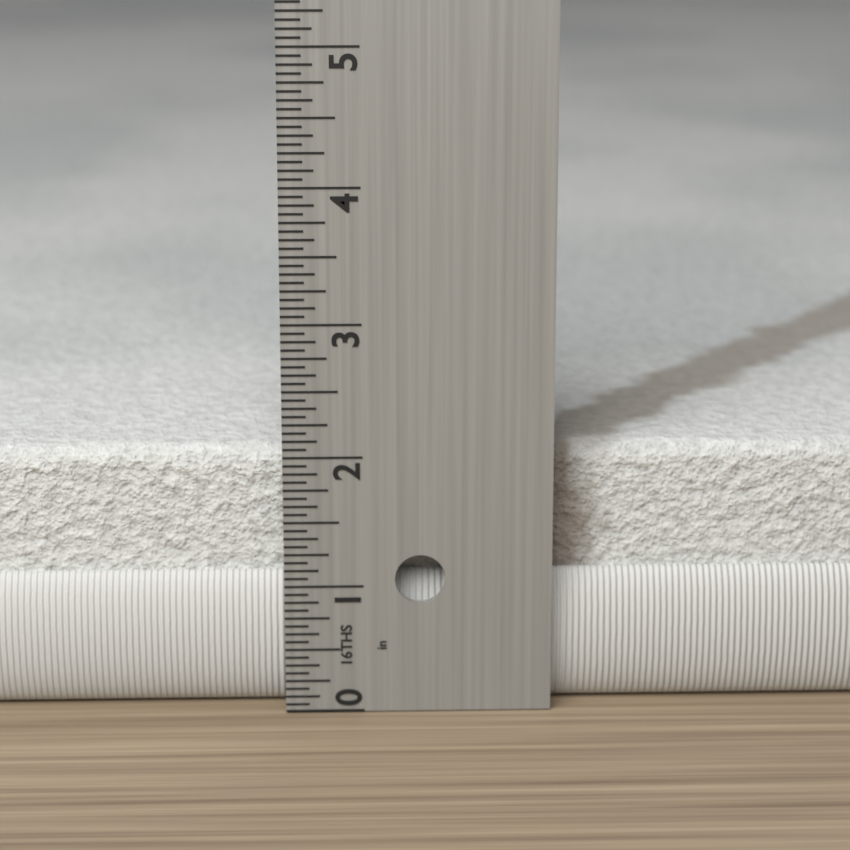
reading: 2.0000 in
